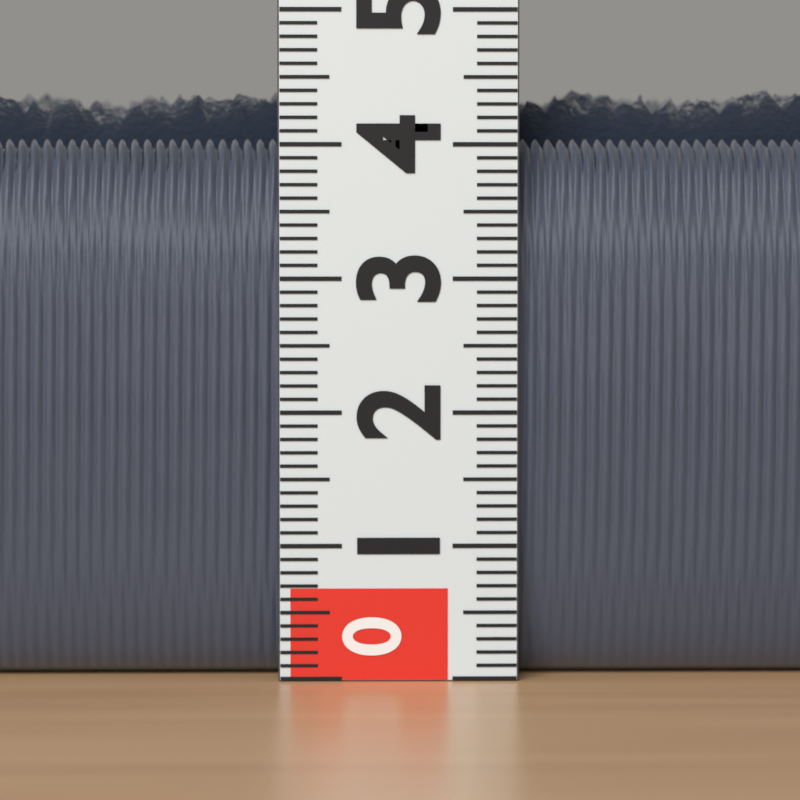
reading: 4.5 (no unit)
